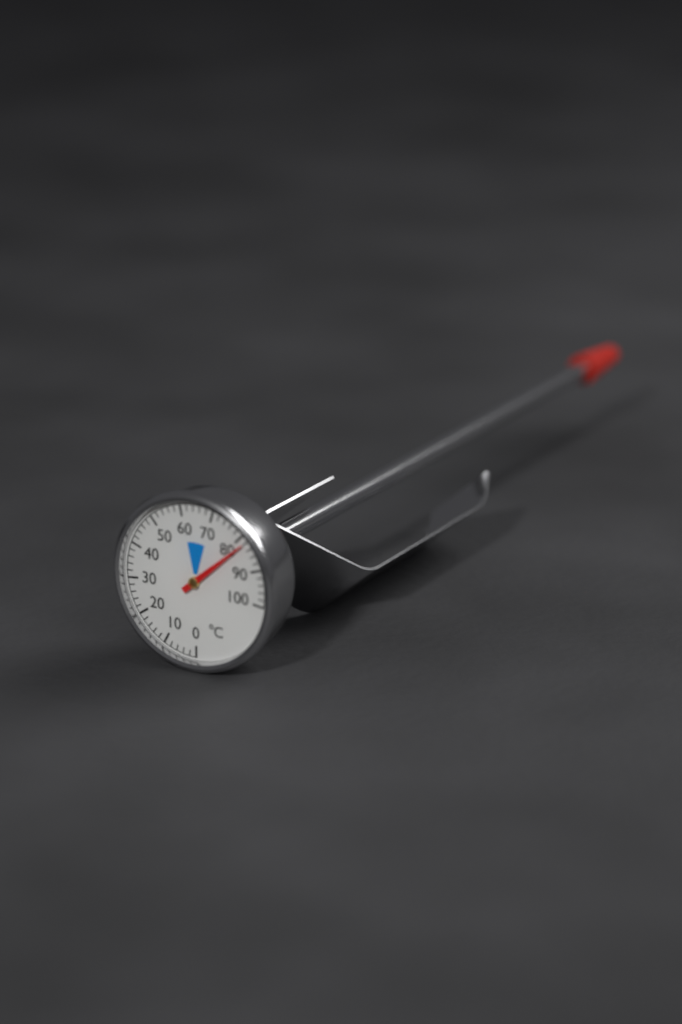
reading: 82 °C
